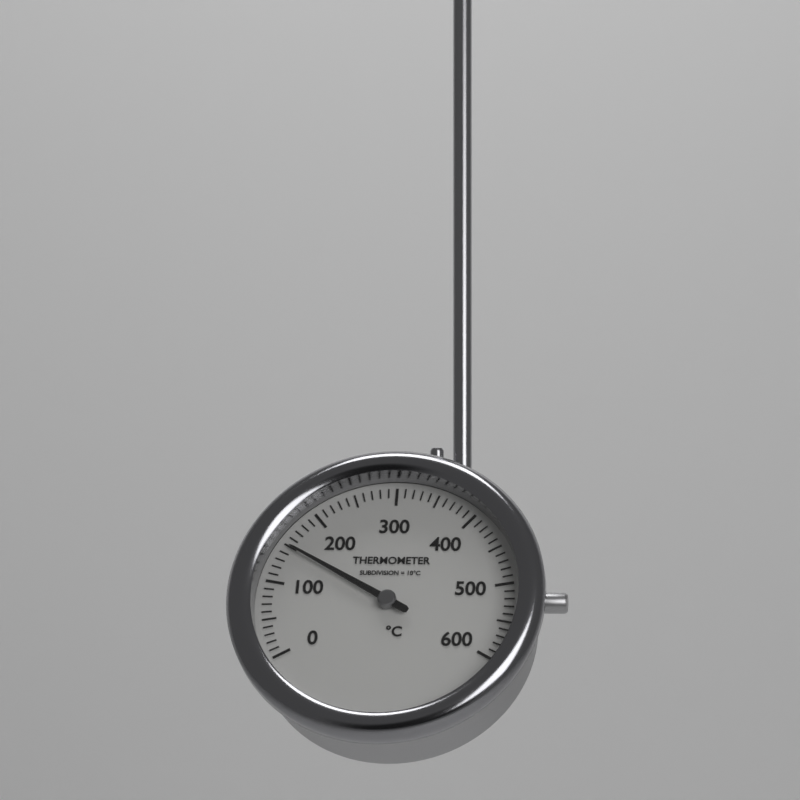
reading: 150 °C
